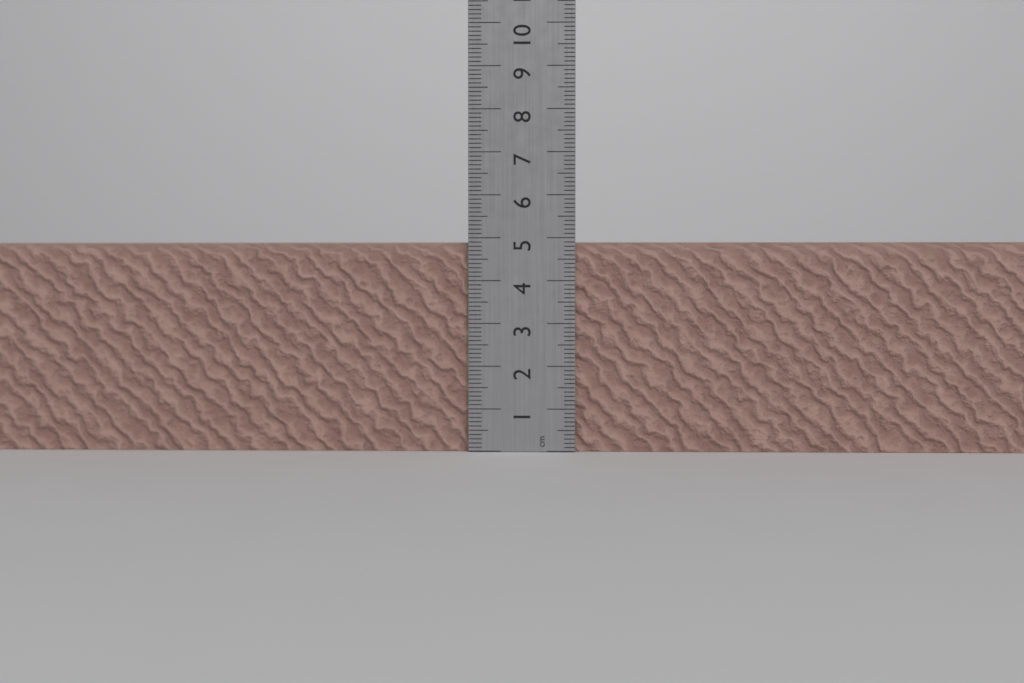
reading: 4.9 cm
